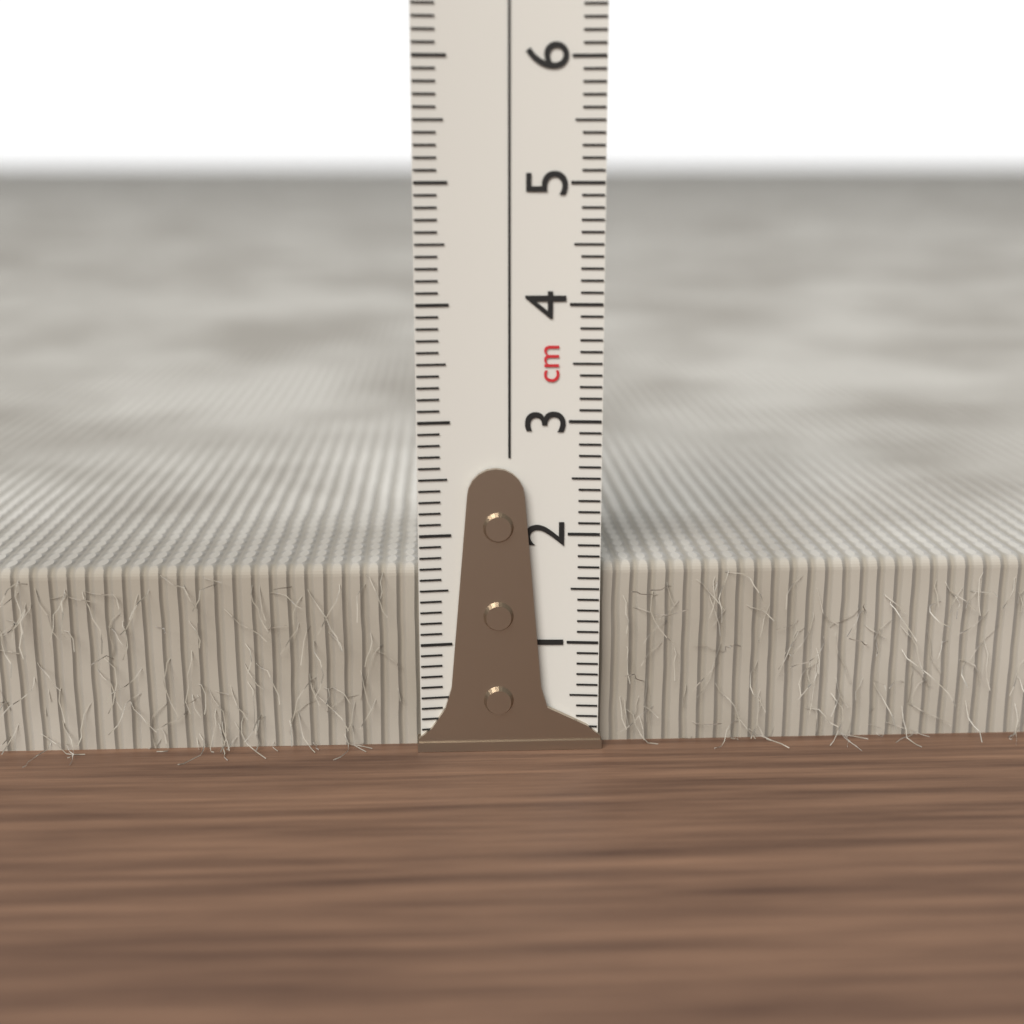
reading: 1.7 cm
